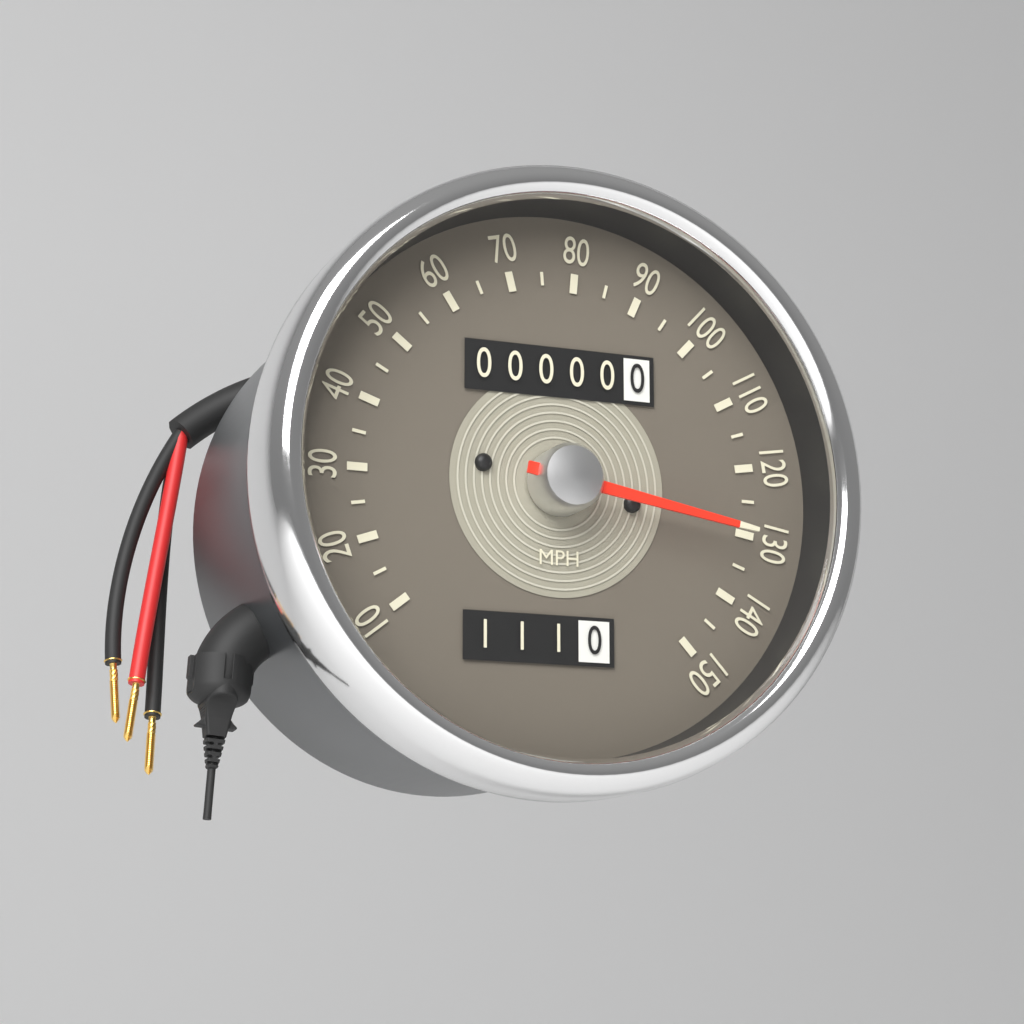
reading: 130 MPH
